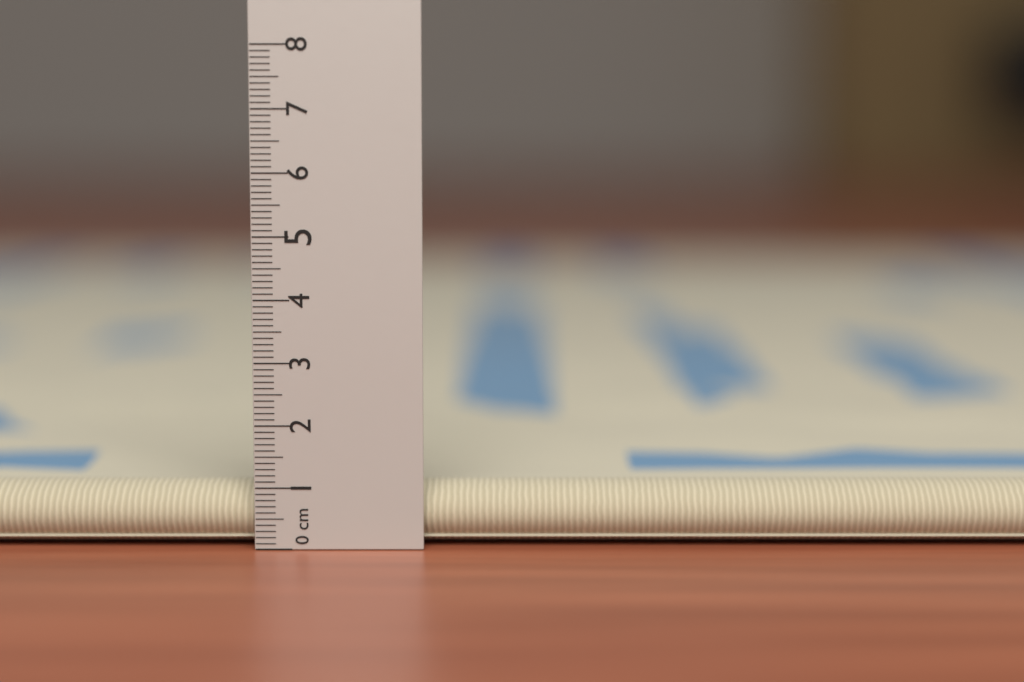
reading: 1.0 cm
